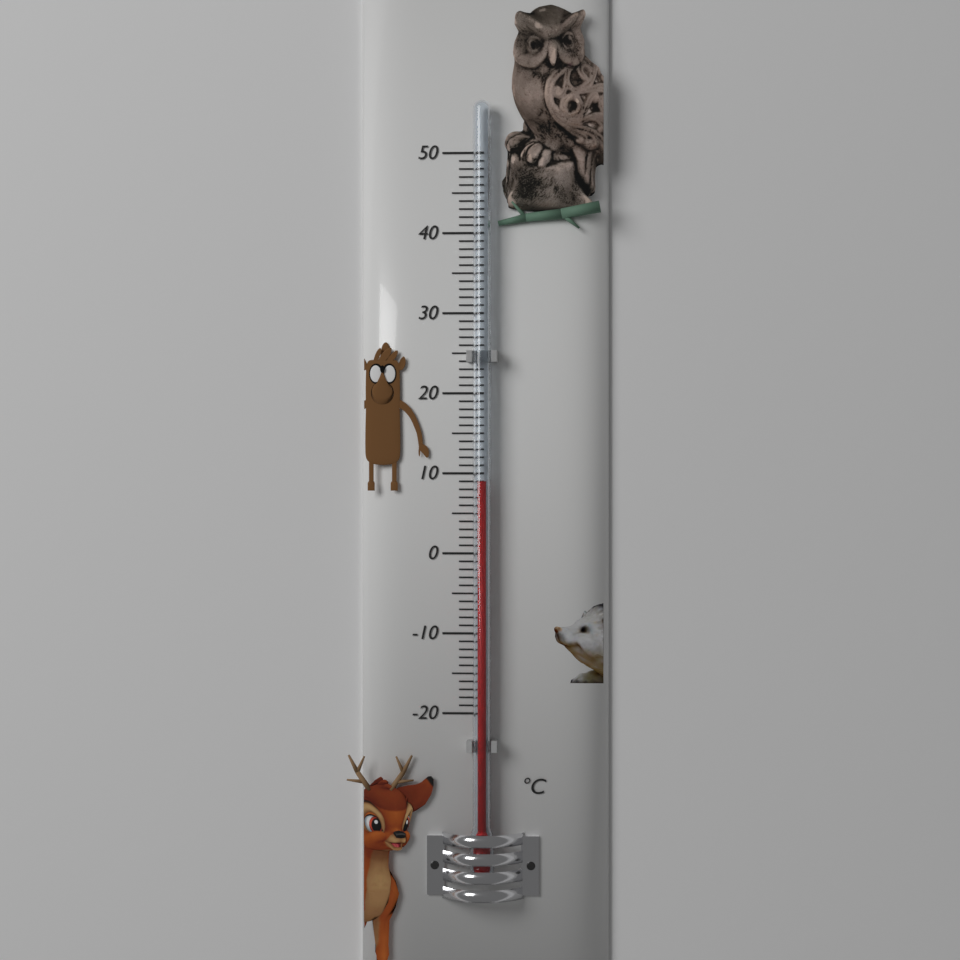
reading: 9 °C
